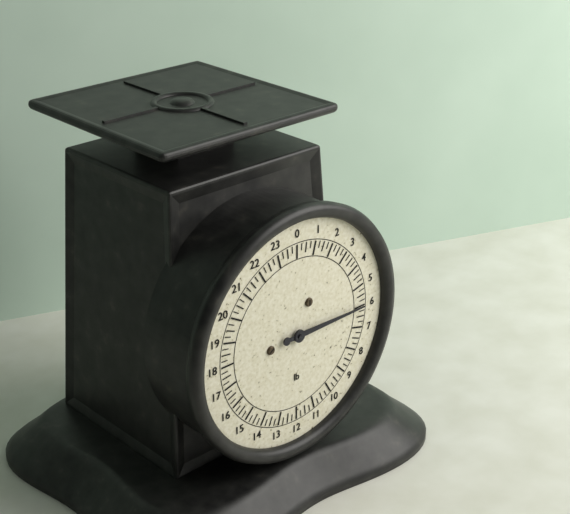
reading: 6.00 lb
